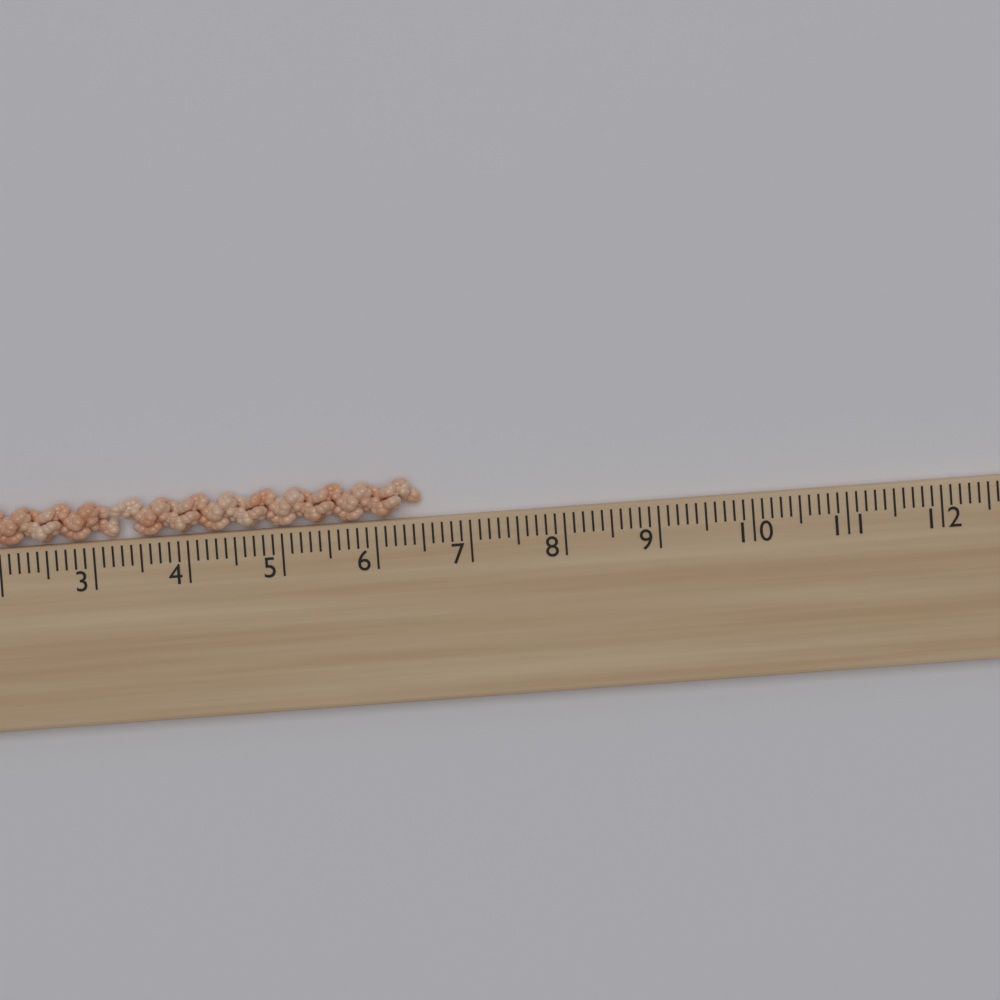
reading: 6.5 cm
